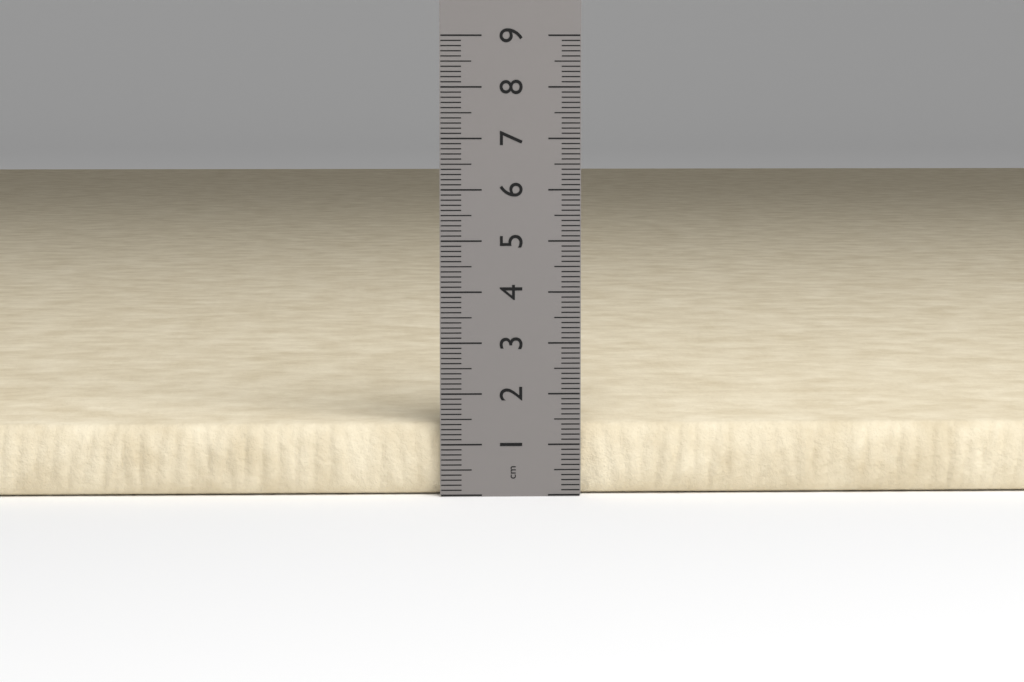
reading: 1.4 cm
